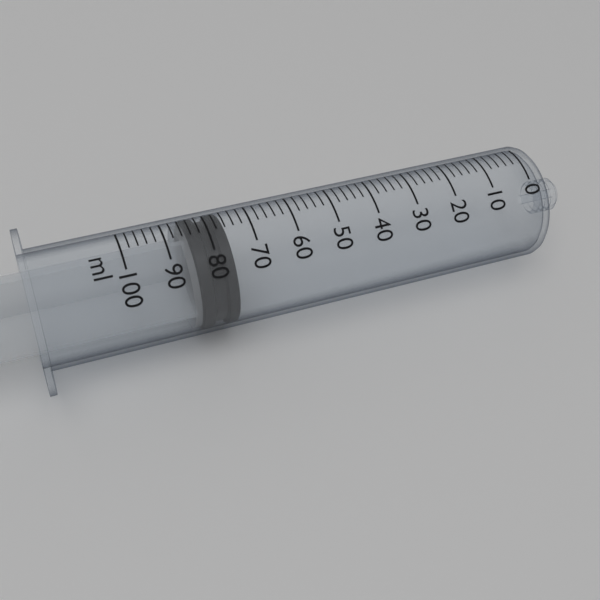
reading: 76 ml
